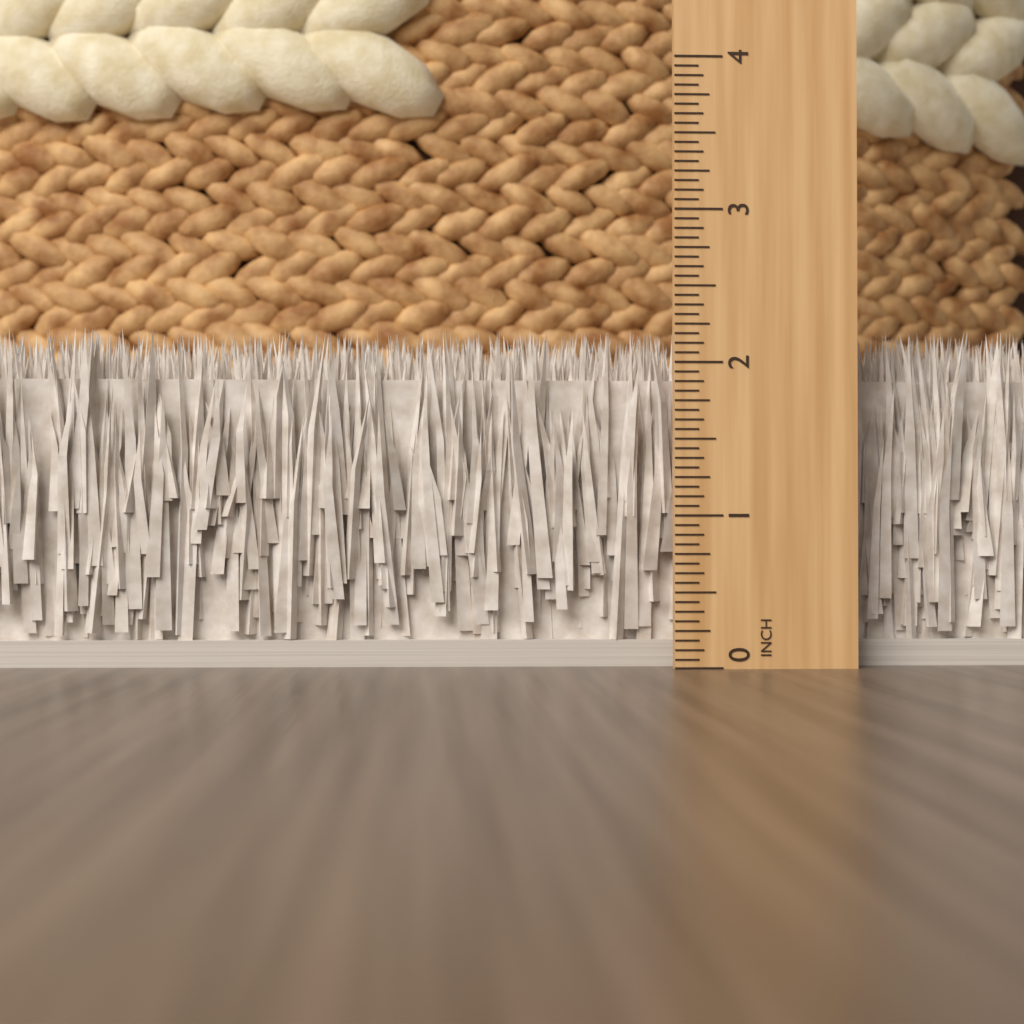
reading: 2.2500 in
